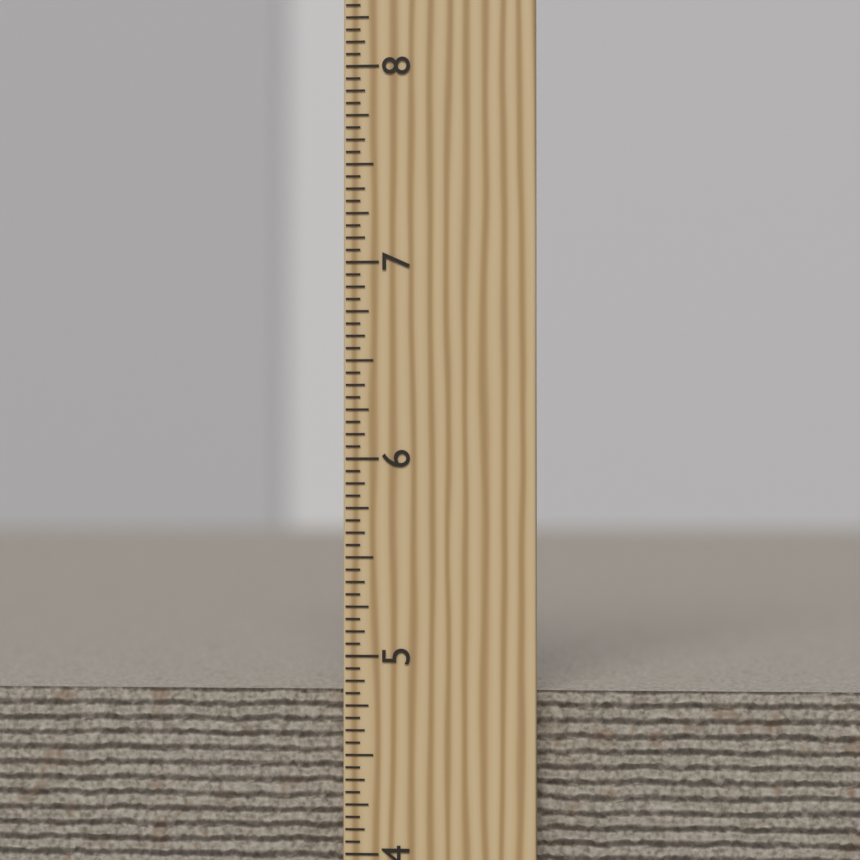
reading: 4.8125 inch
